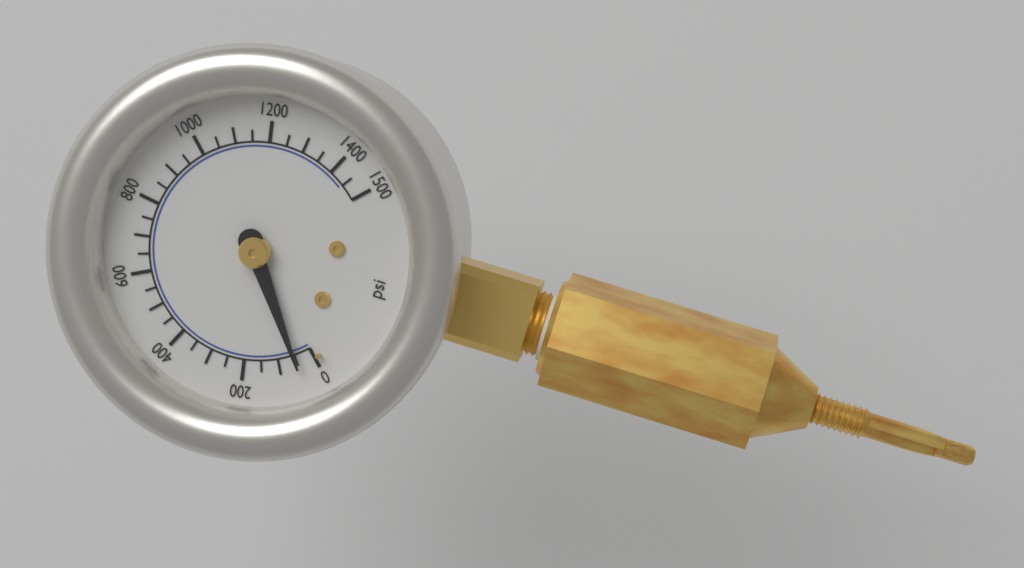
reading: 50 psi
